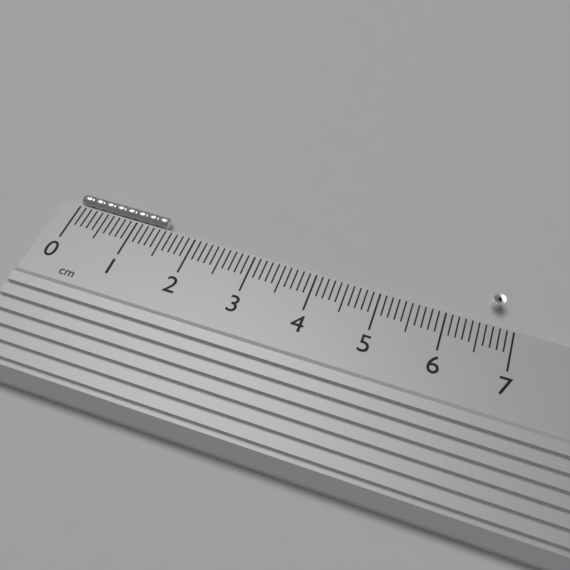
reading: 1.5 cm
